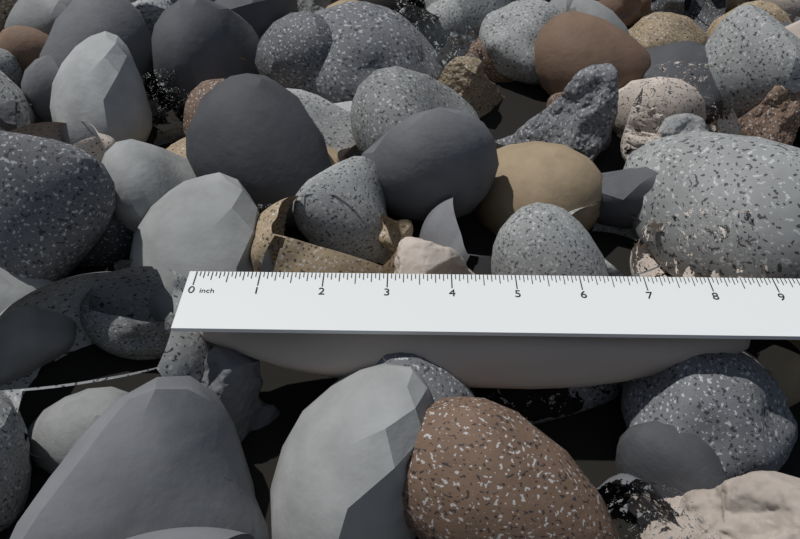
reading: 8.6875 in
